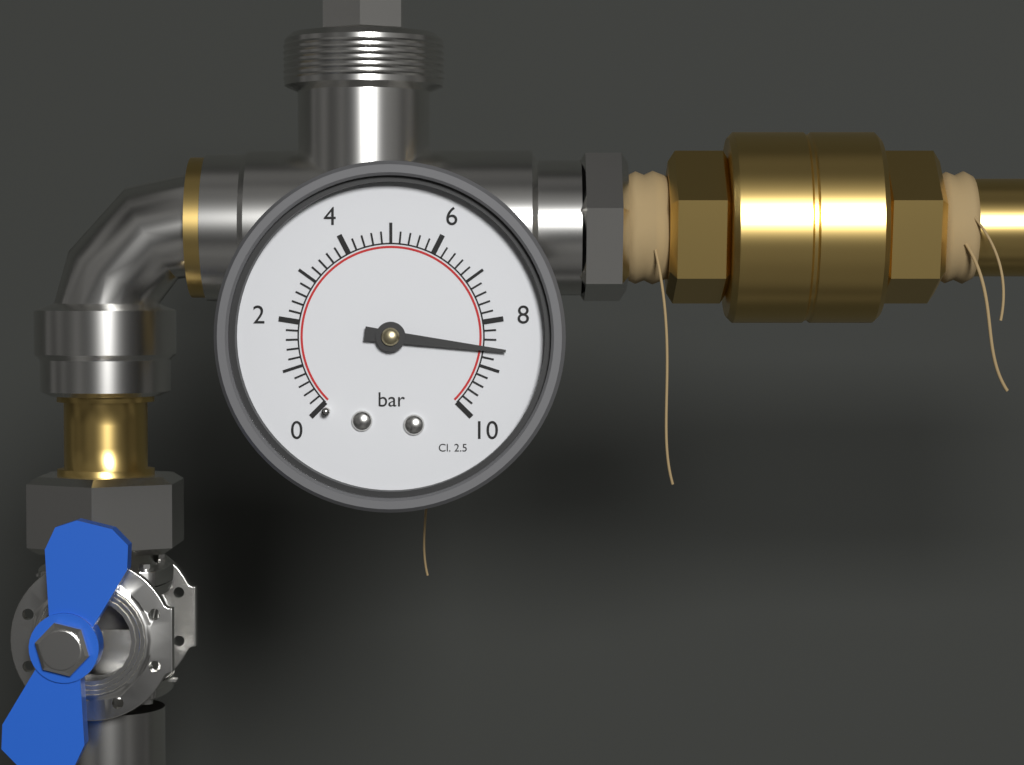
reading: 8.6 bar
